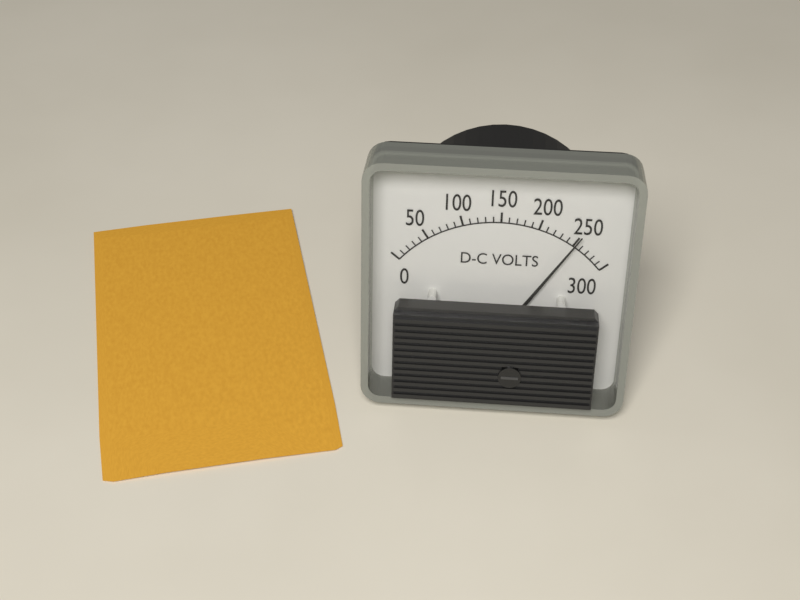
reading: 250 V
